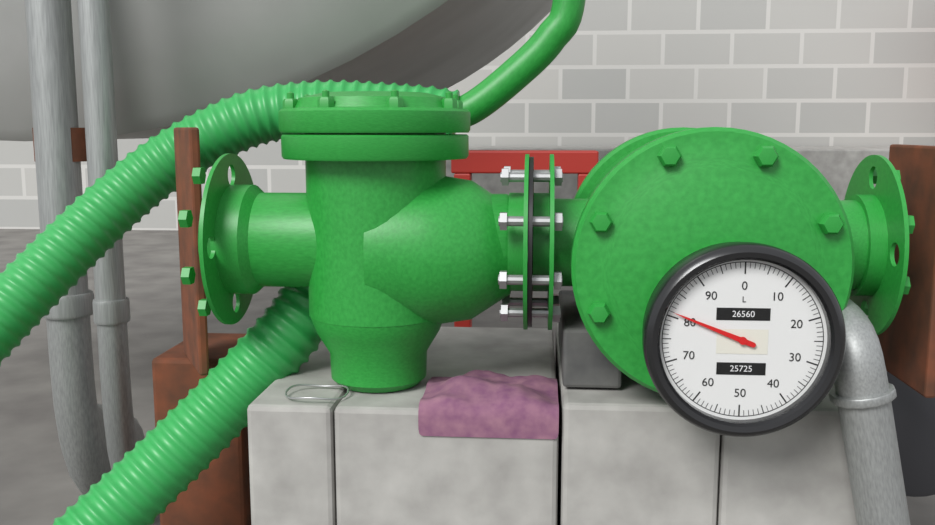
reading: 81 L
